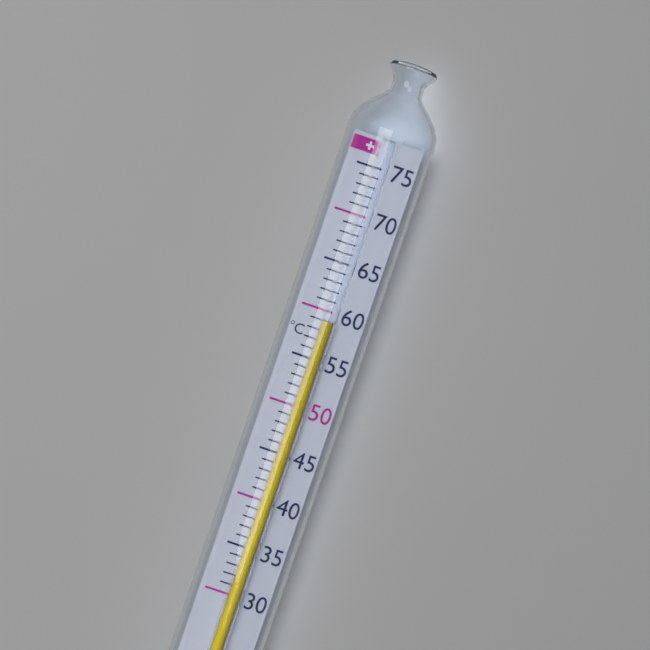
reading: 59 °C
